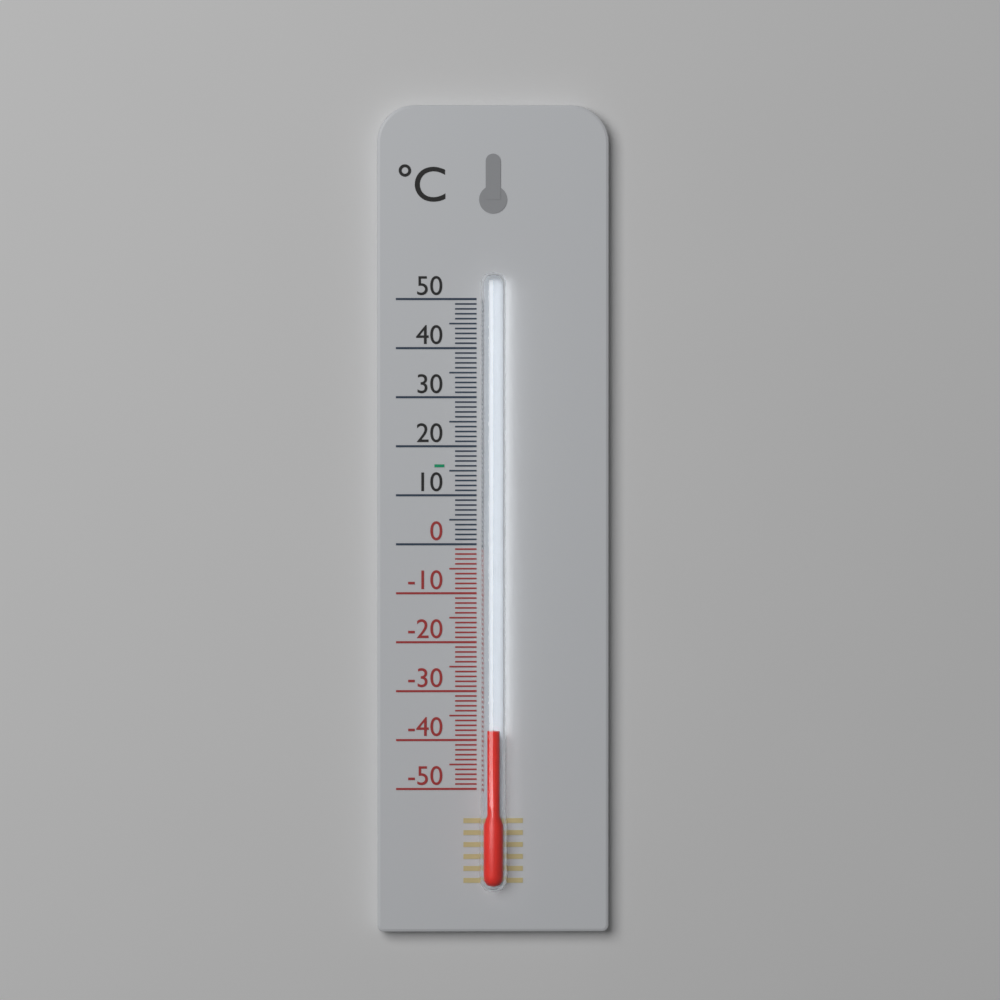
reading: -38 °C
